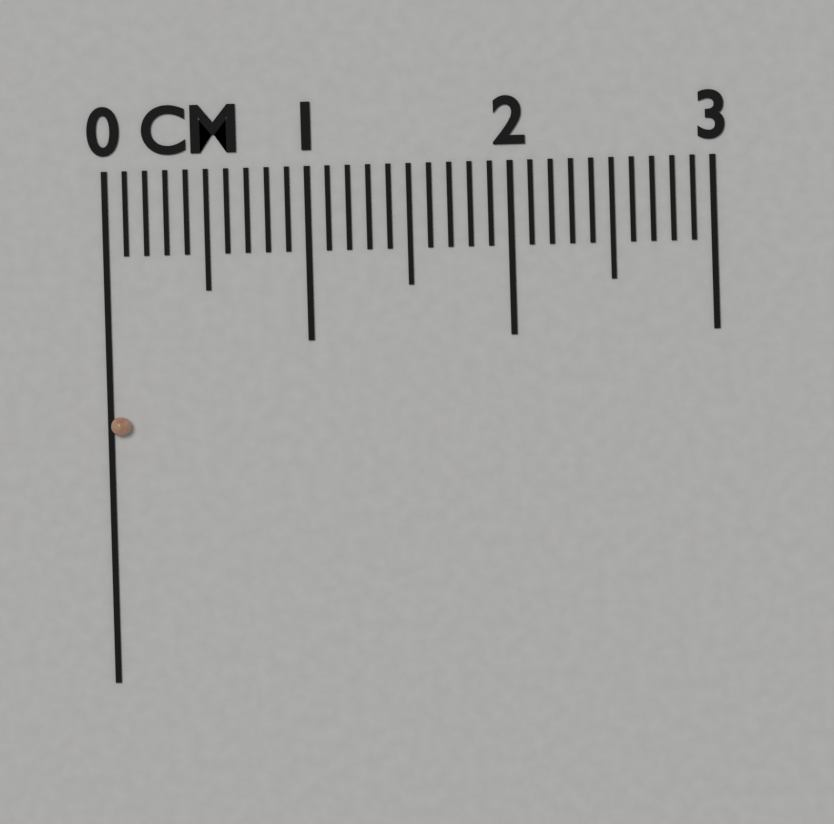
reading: 0.1 cm
